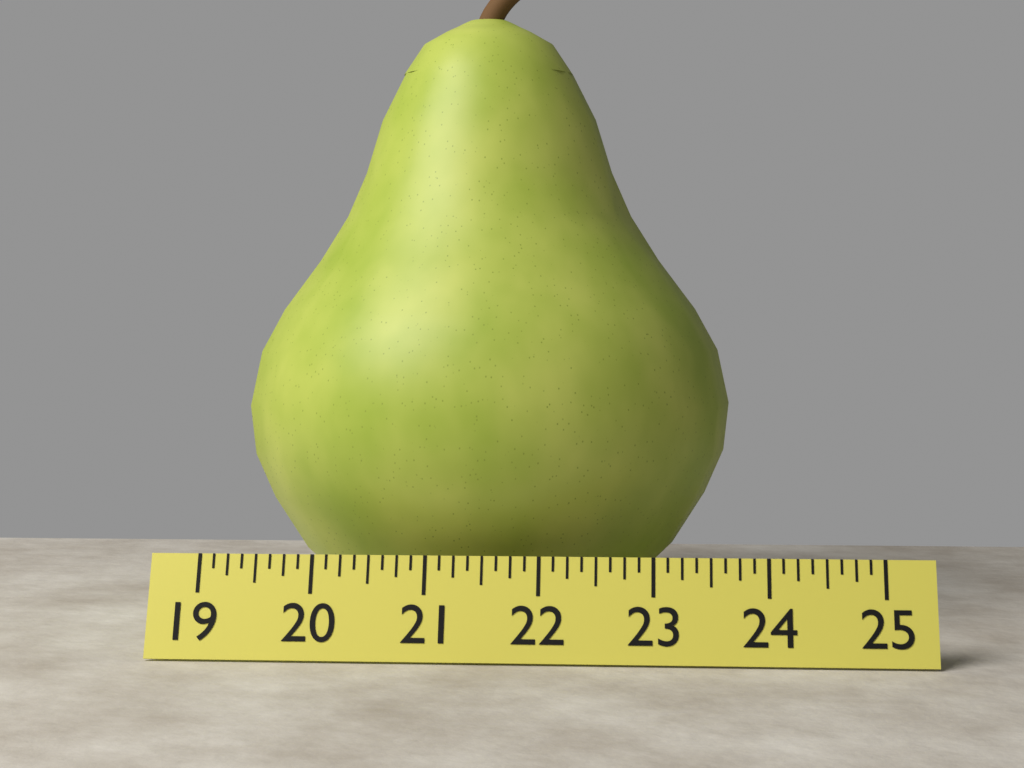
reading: 23.750 (no unit)
